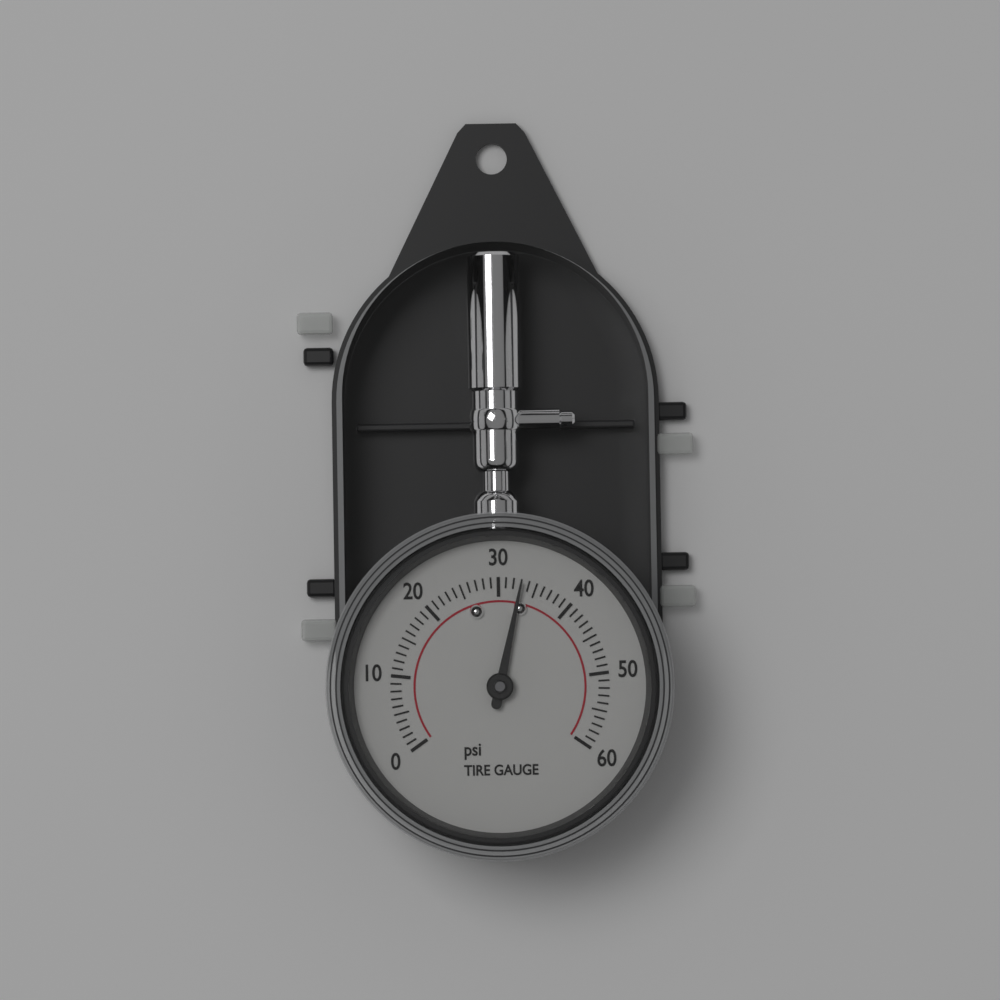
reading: 33 psi
